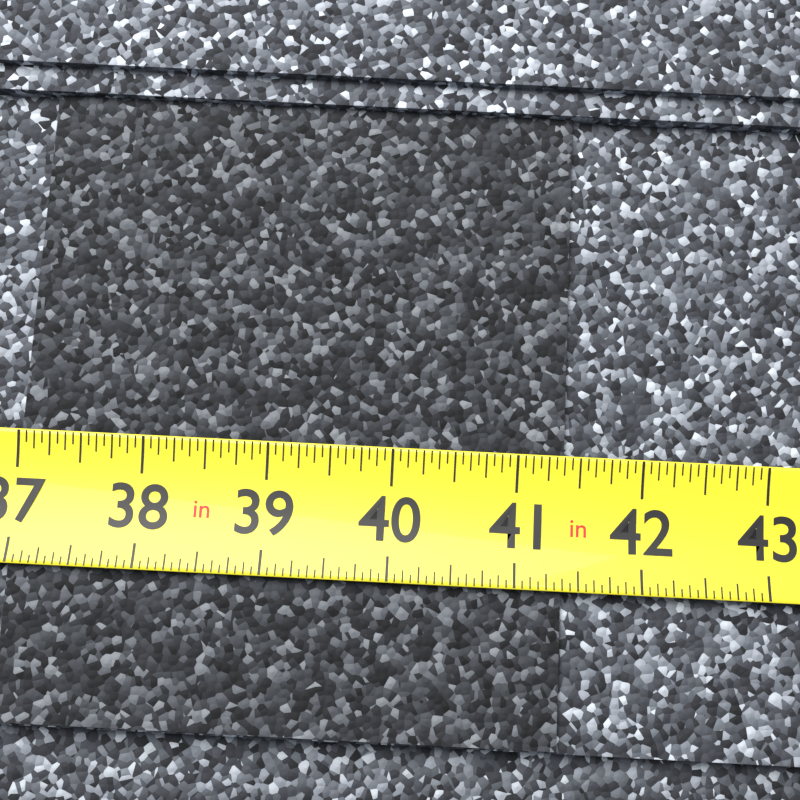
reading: 41.3750 in
